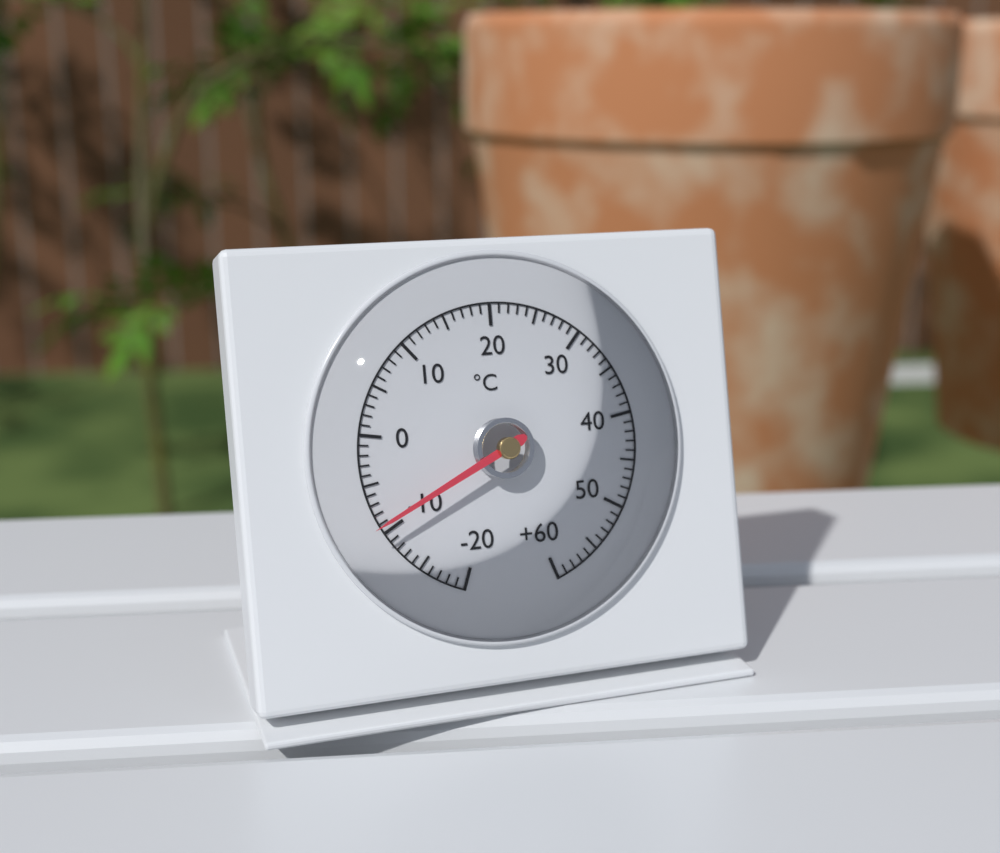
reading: -9 °C
